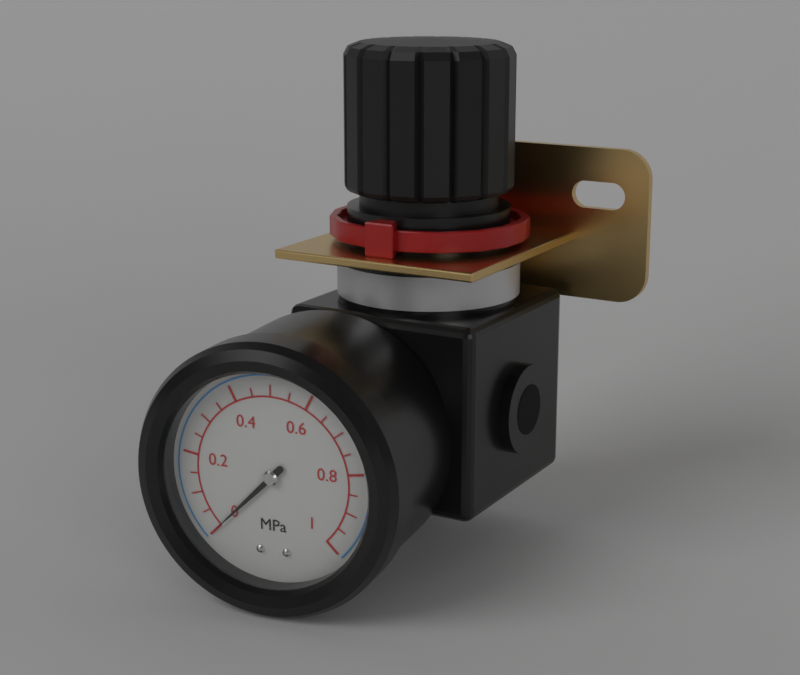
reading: 0.00 MPa
